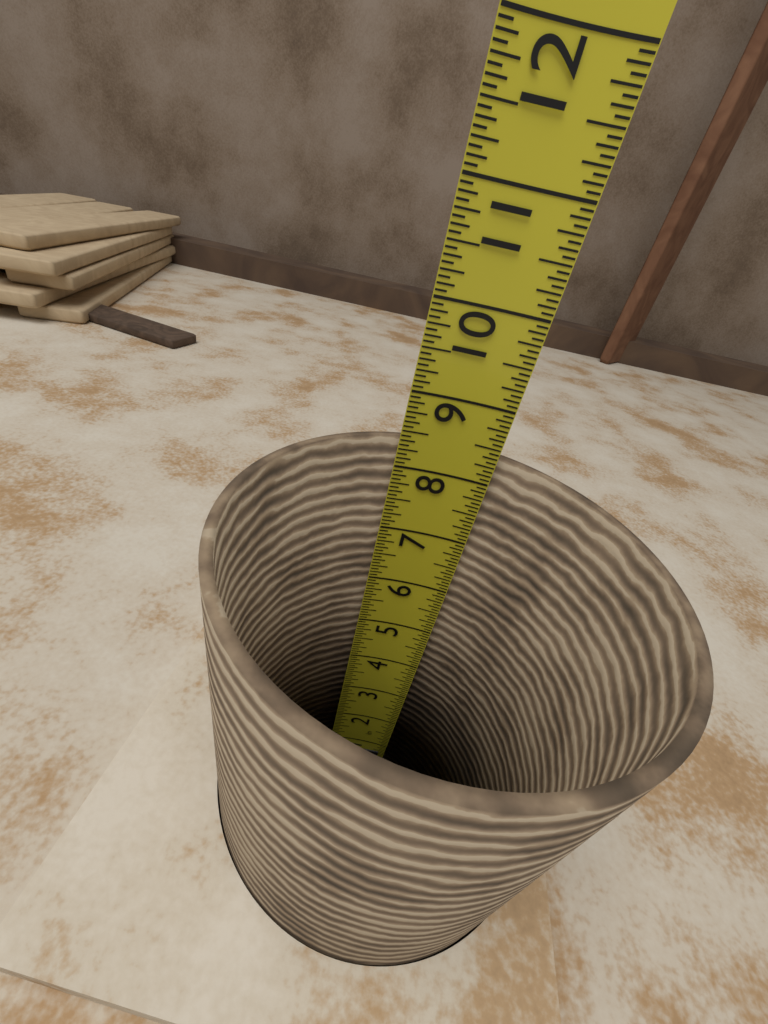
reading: 8.3750 in
